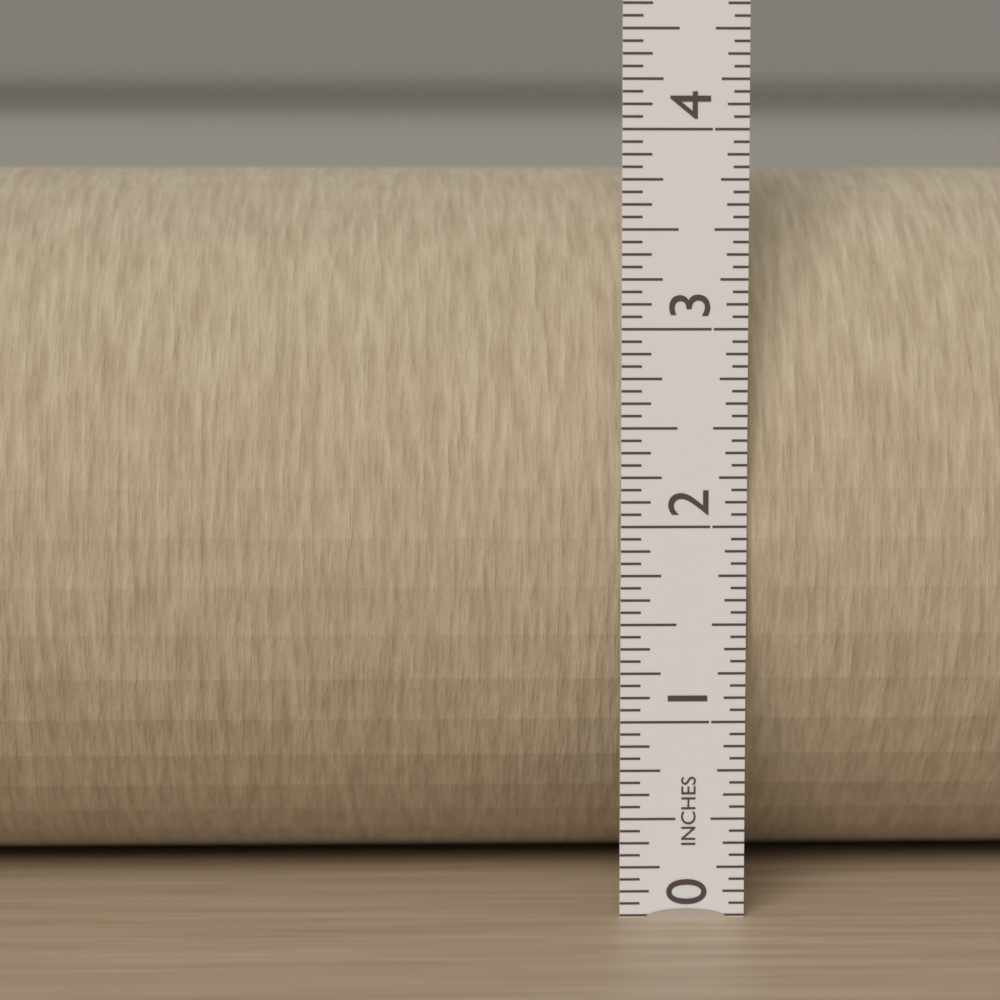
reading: 3.8750 in
